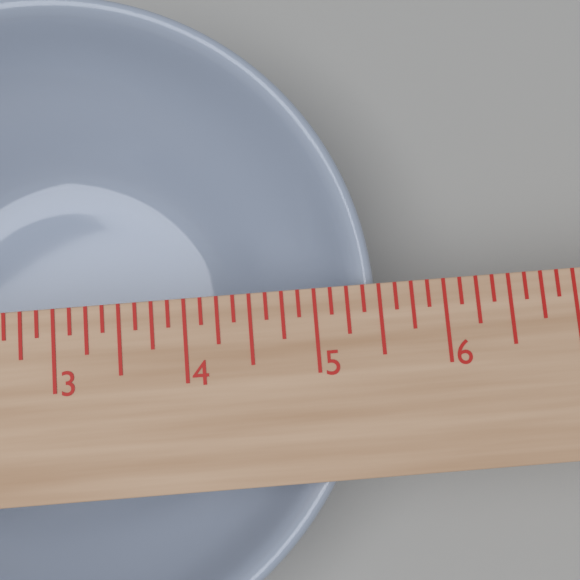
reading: 5.500 in
